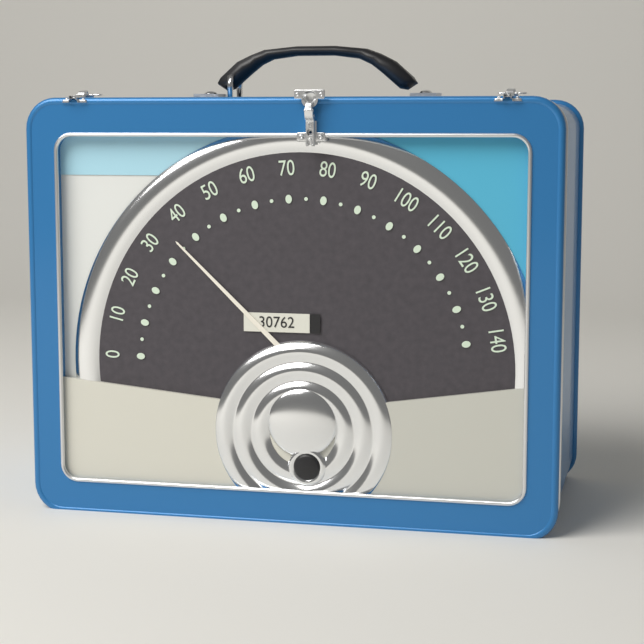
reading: 35 (no unit)
